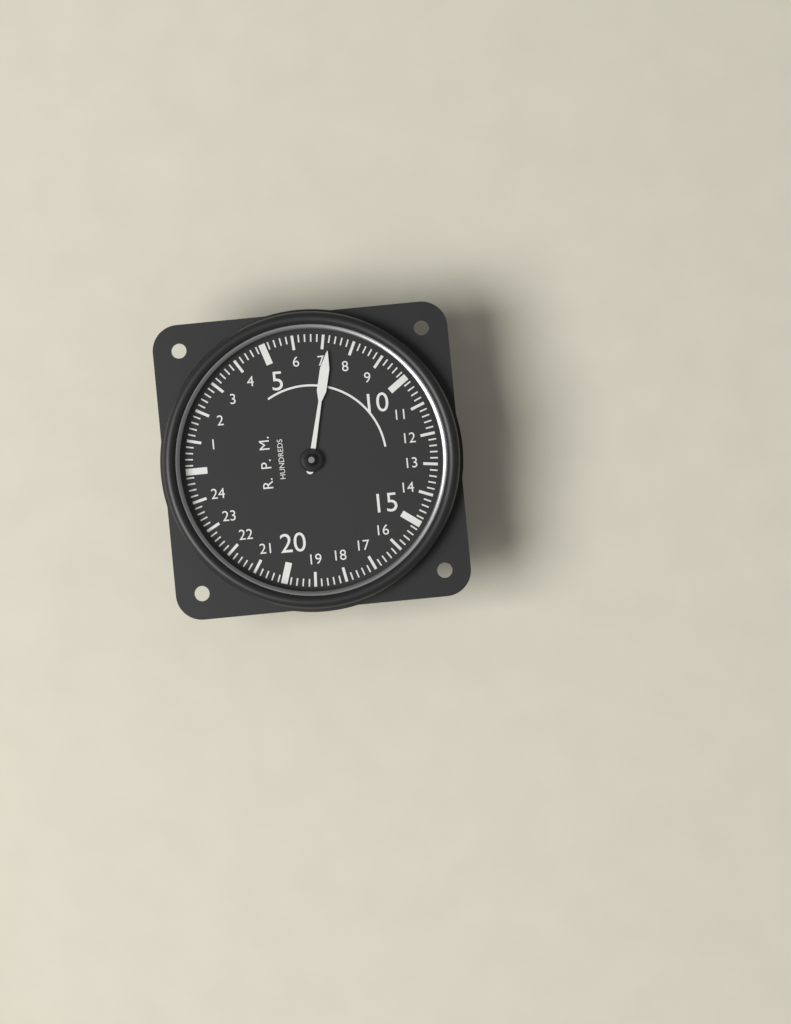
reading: 7.2 RPM x100
